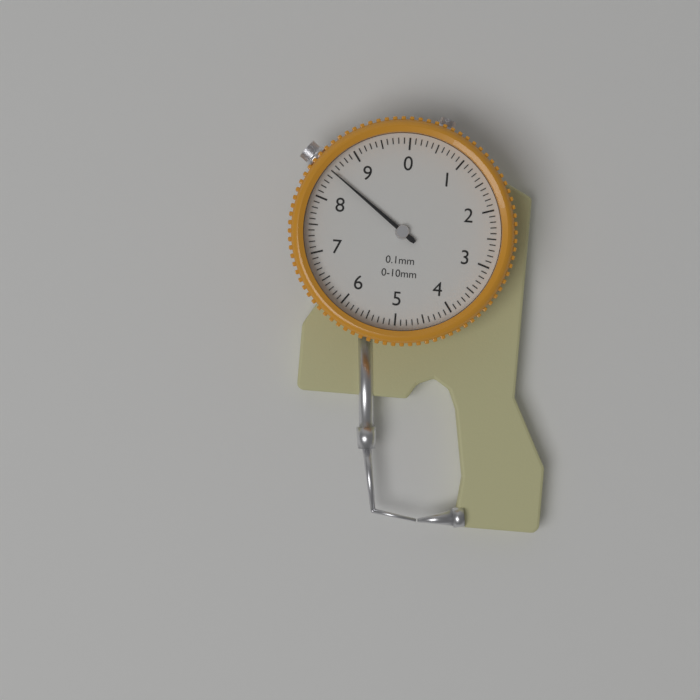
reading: 8.5 mm
